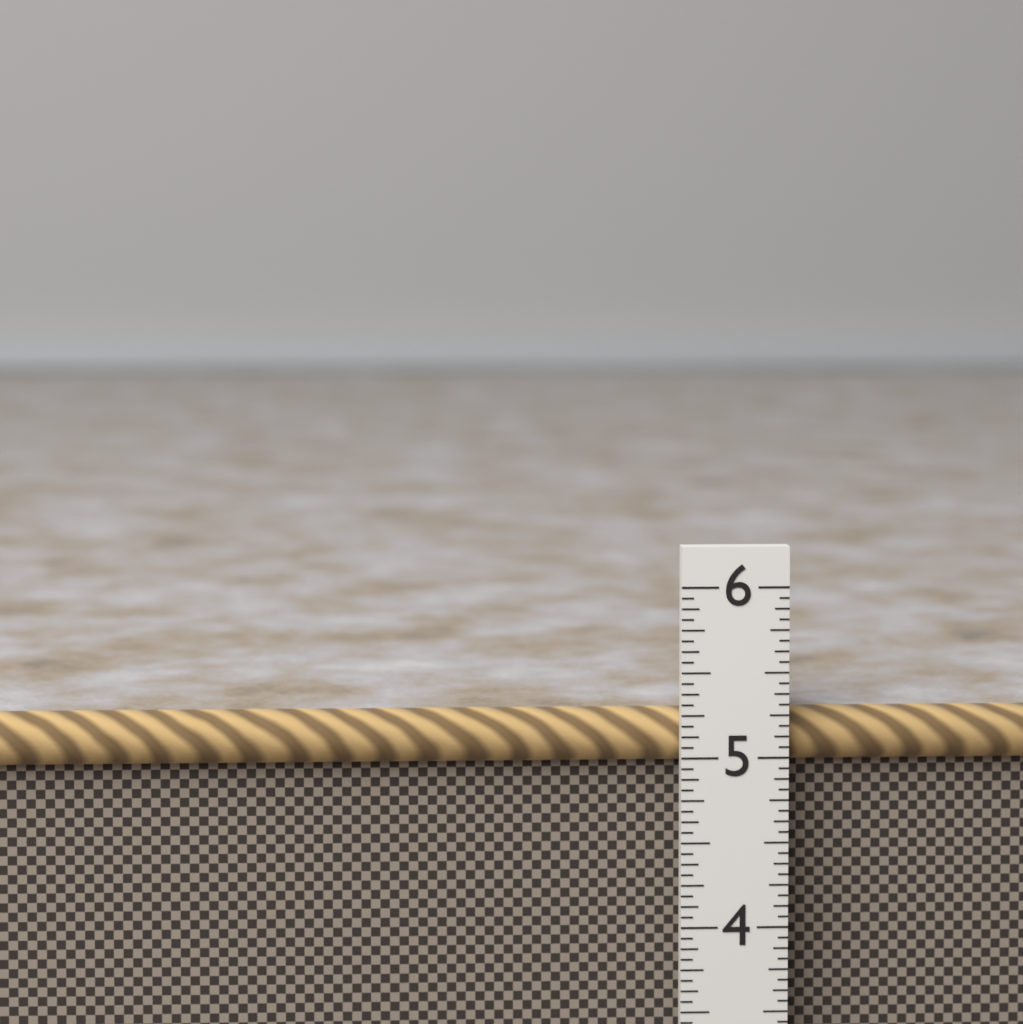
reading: 5.2500 in
